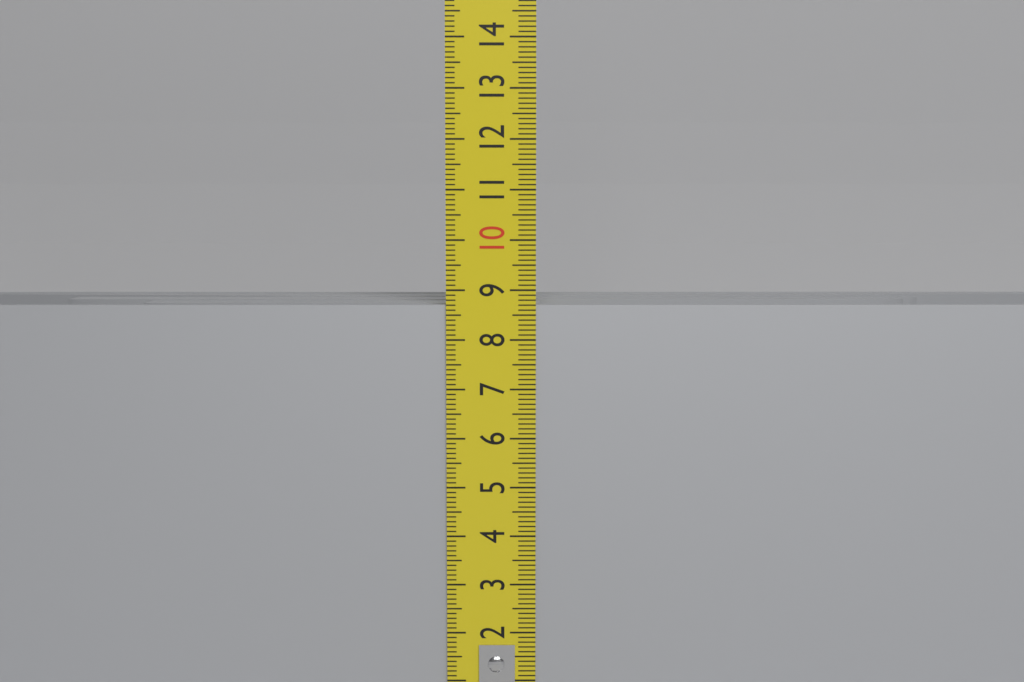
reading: 8.7 cm
